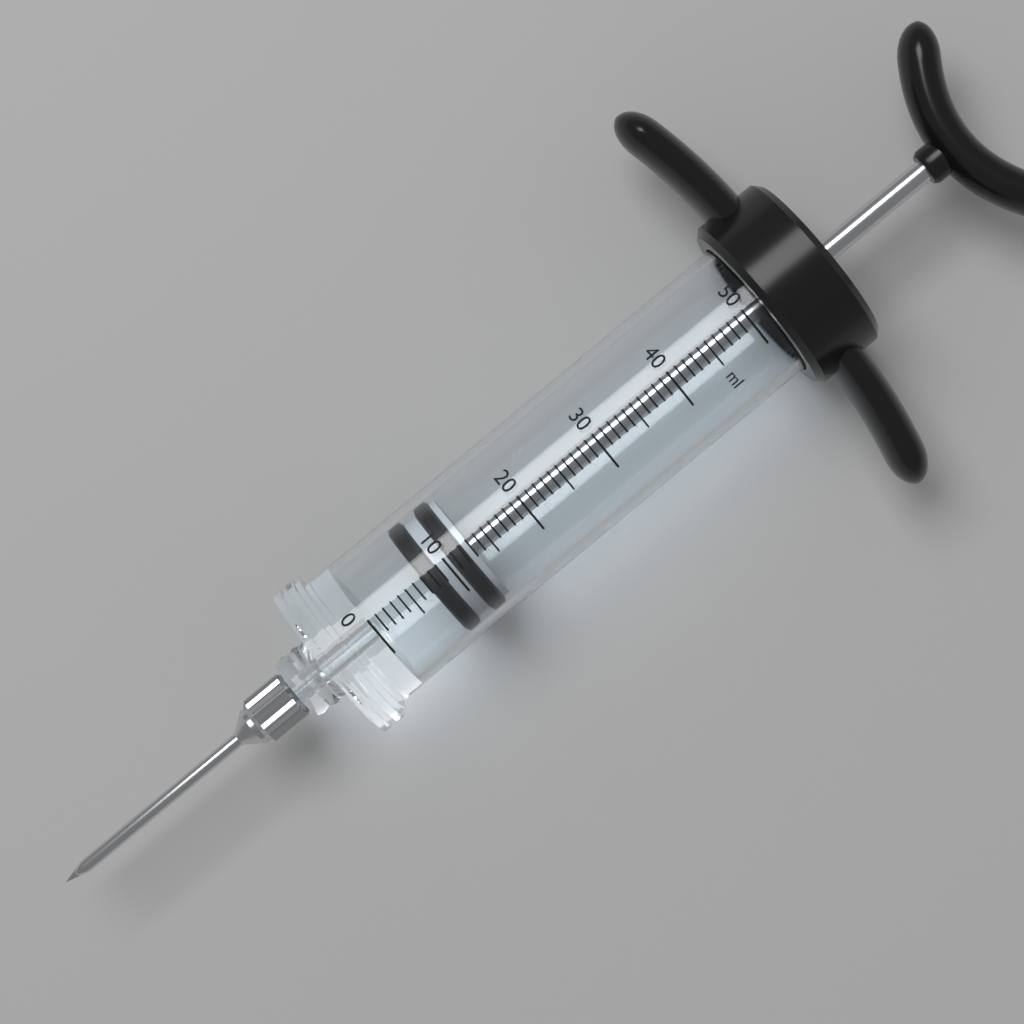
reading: 7 ml
